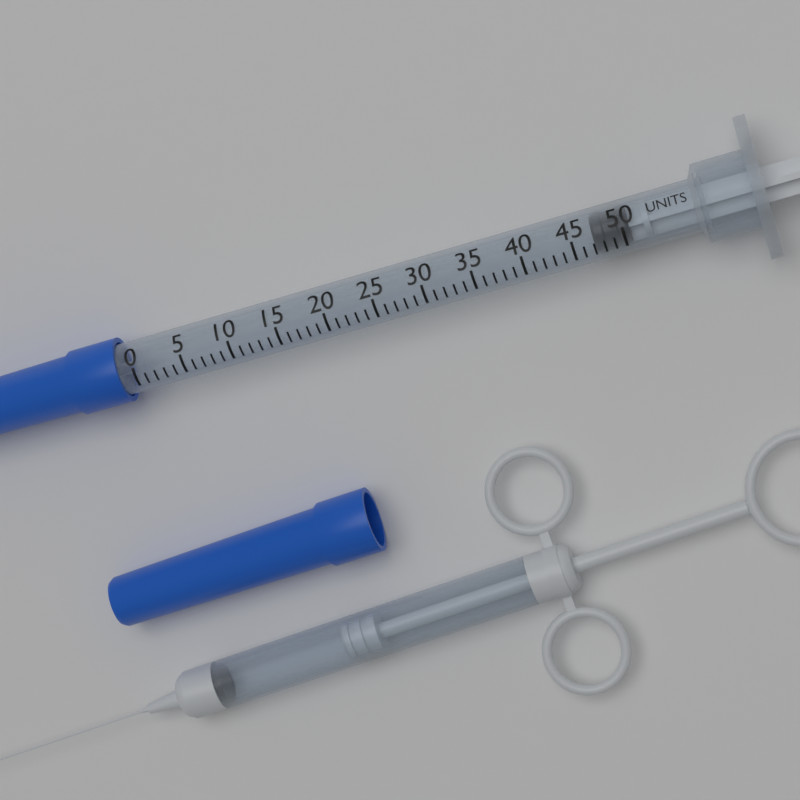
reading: 47 units
